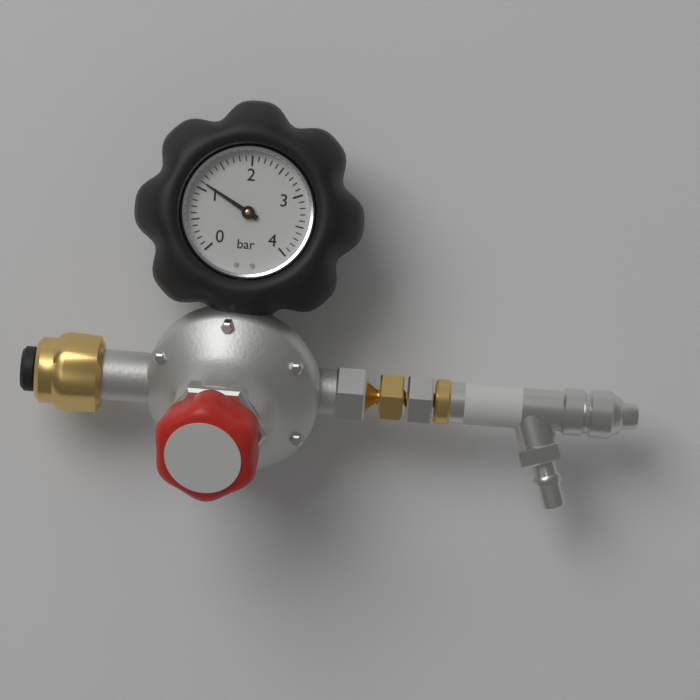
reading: 1.1 bar
